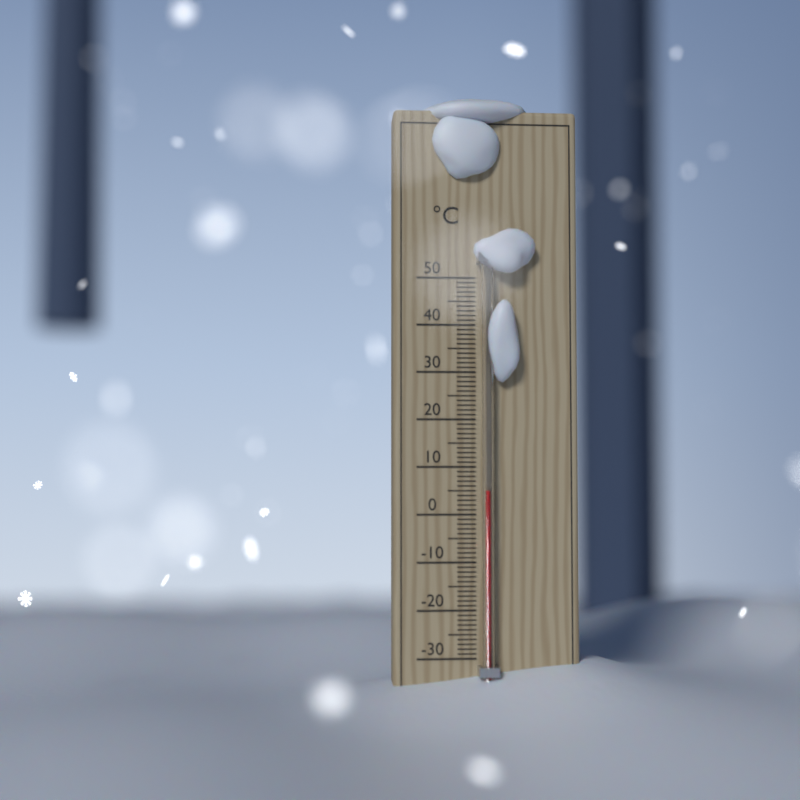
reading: 5 °C
